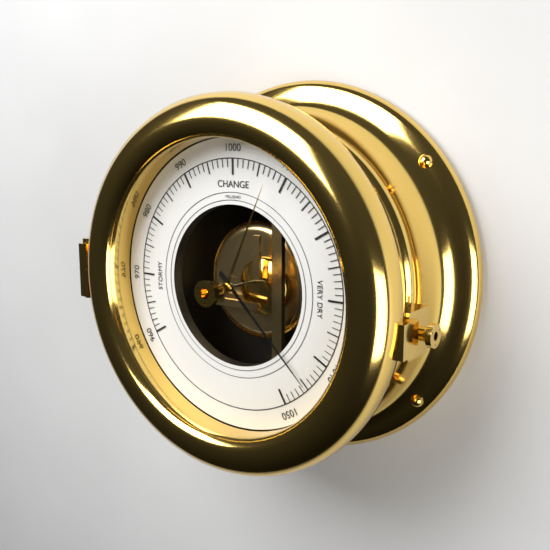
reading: 1045 mbar
